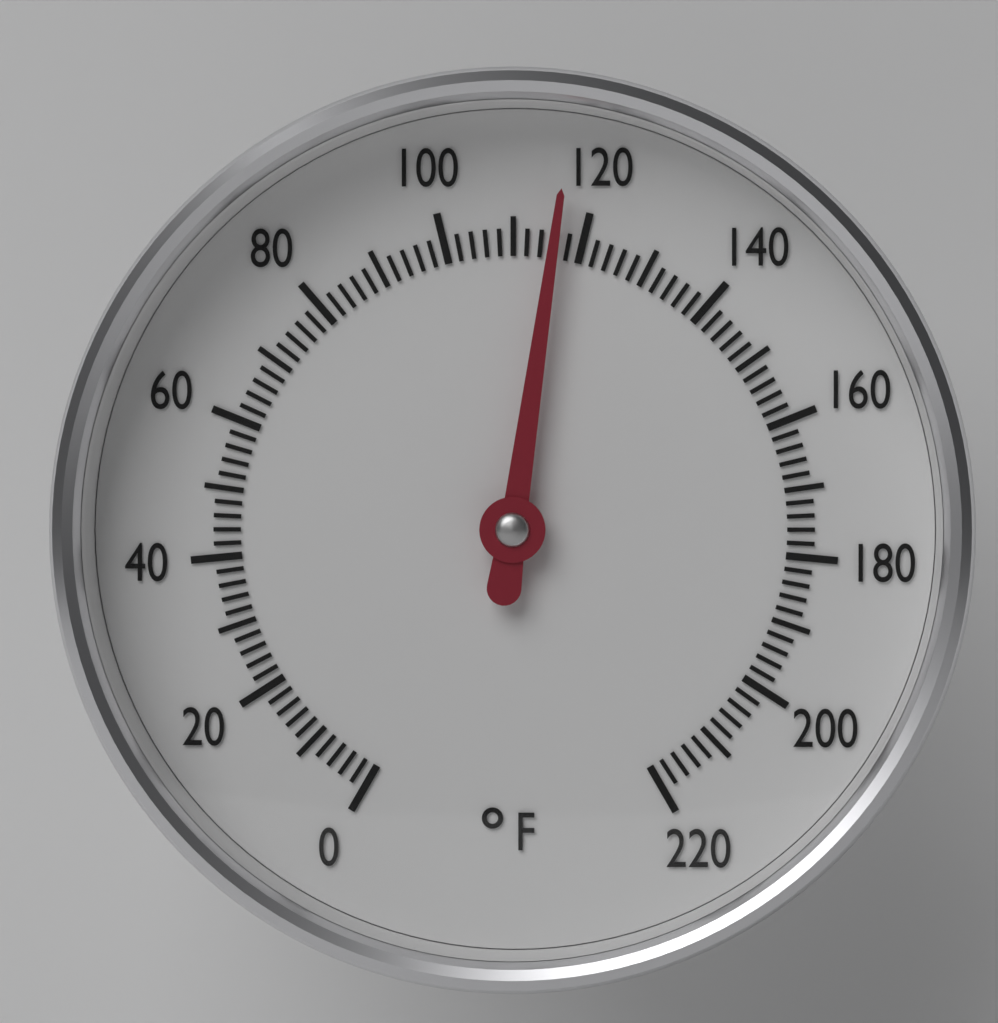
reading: 116 °F
